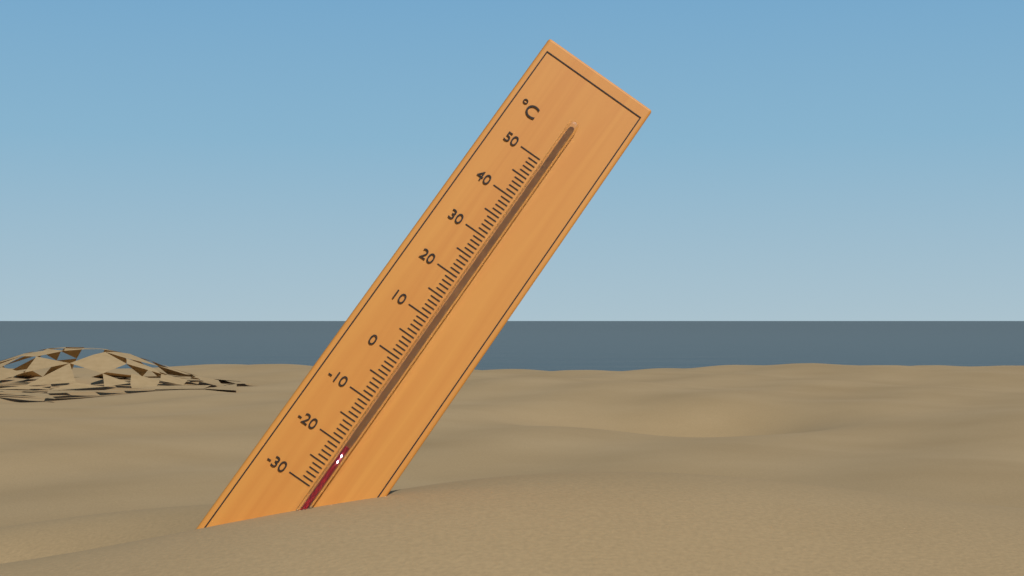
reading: -20 °C
